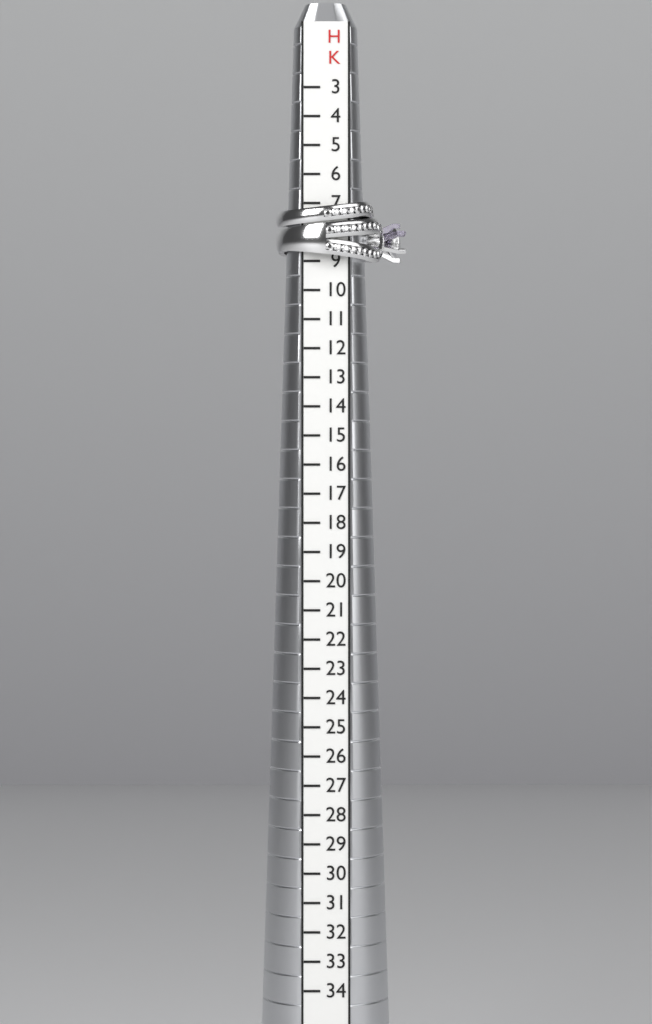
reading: 9 HK
